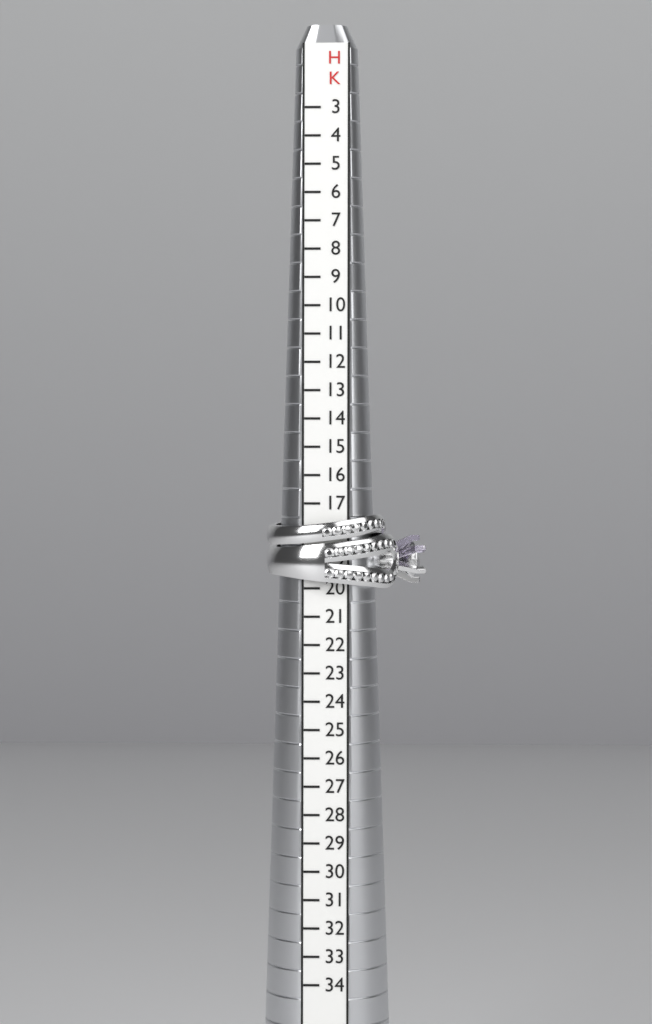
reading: 20 HK
